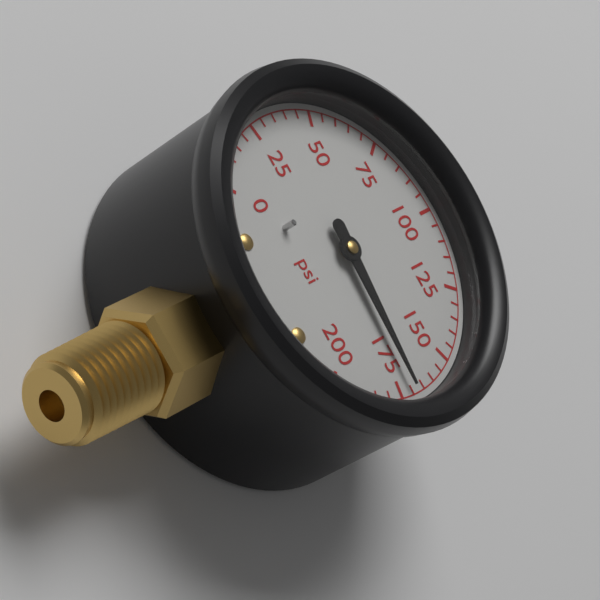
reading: 170 psi
